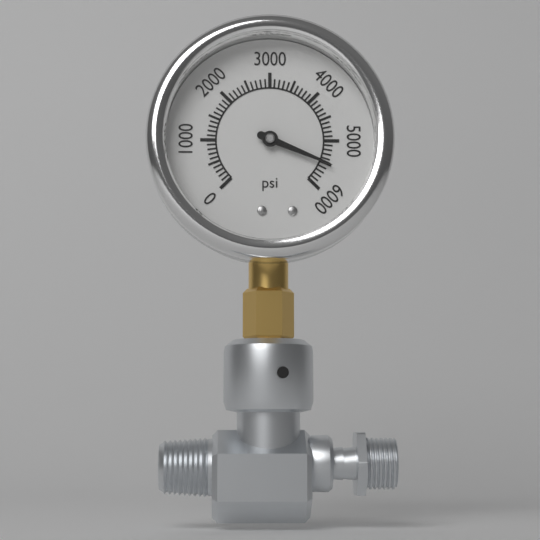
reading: 5500 psi
